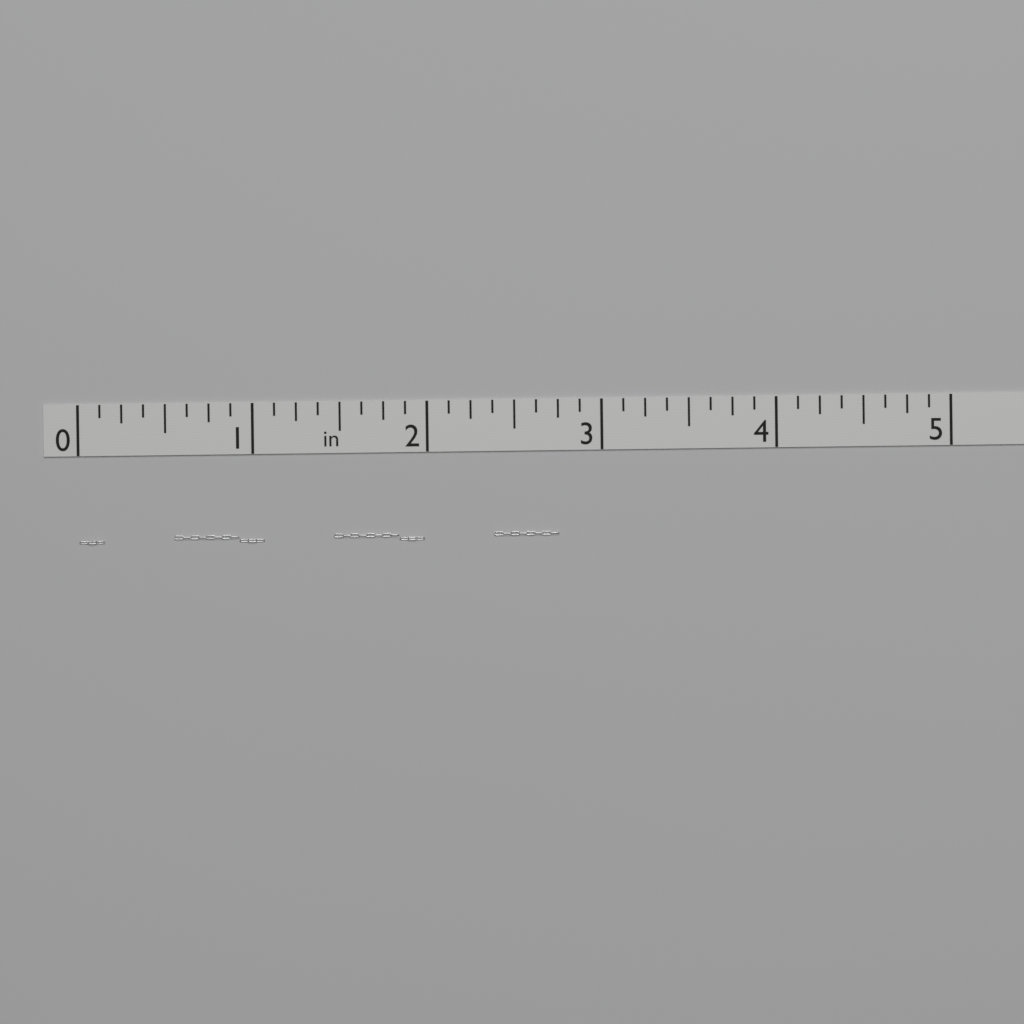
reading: 2.750 in
